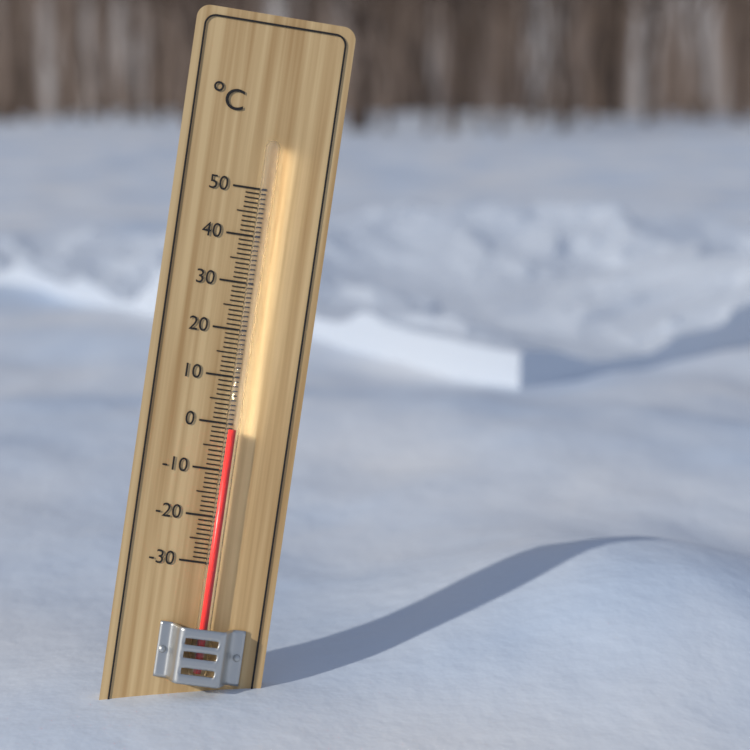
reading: -1 °C
